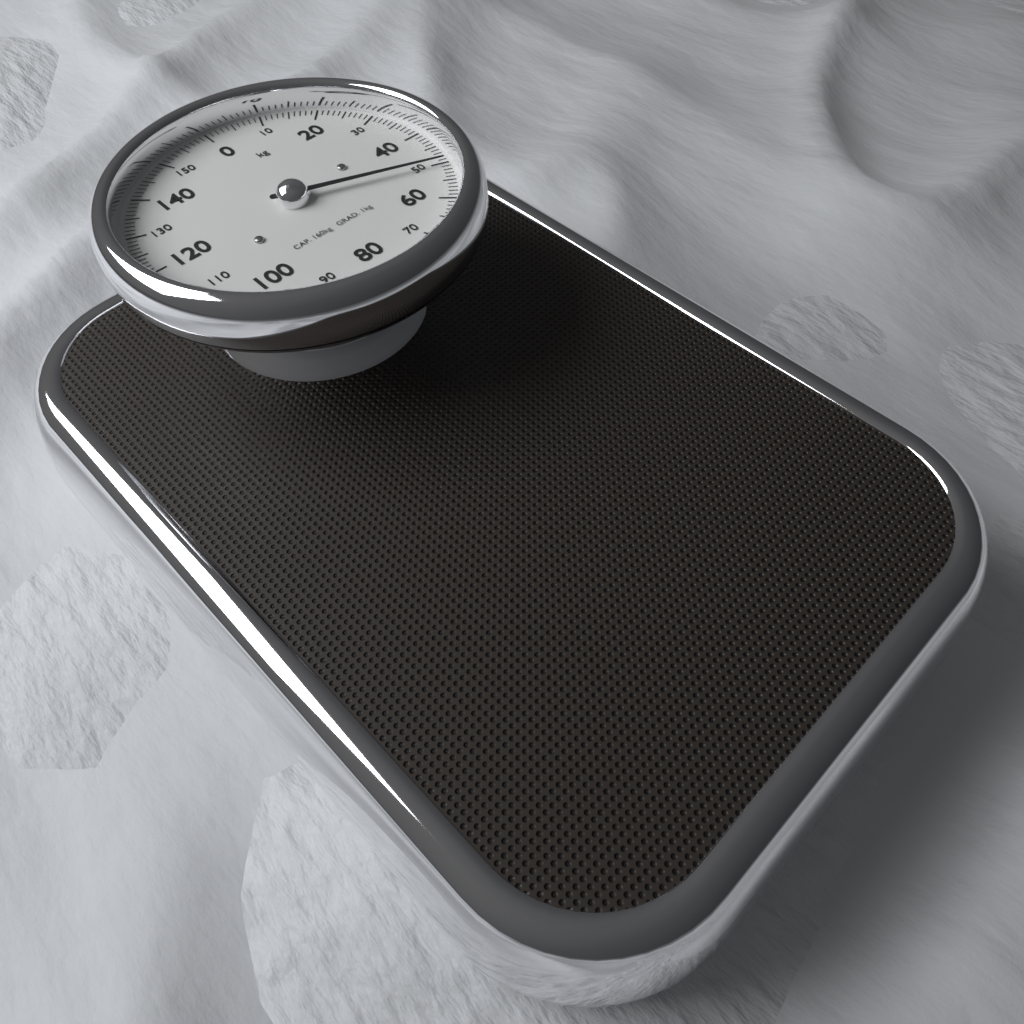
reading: 50 kg
